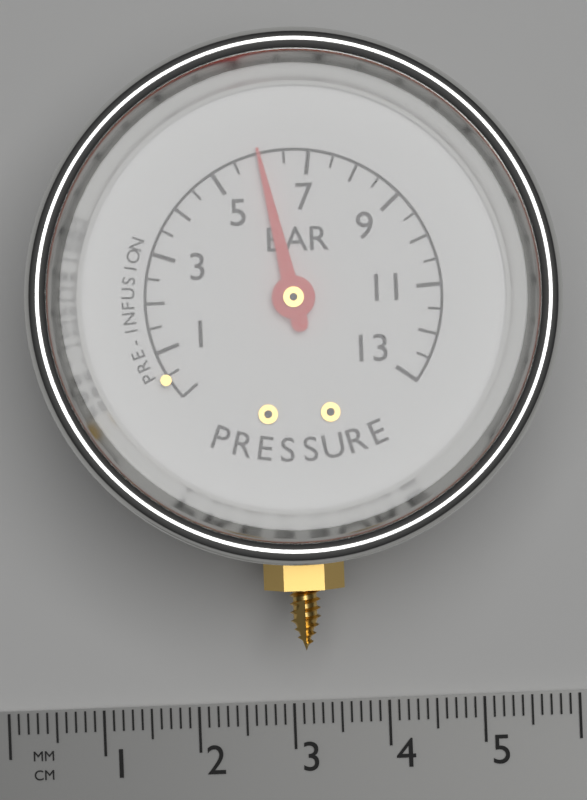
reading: 6.0 bar
